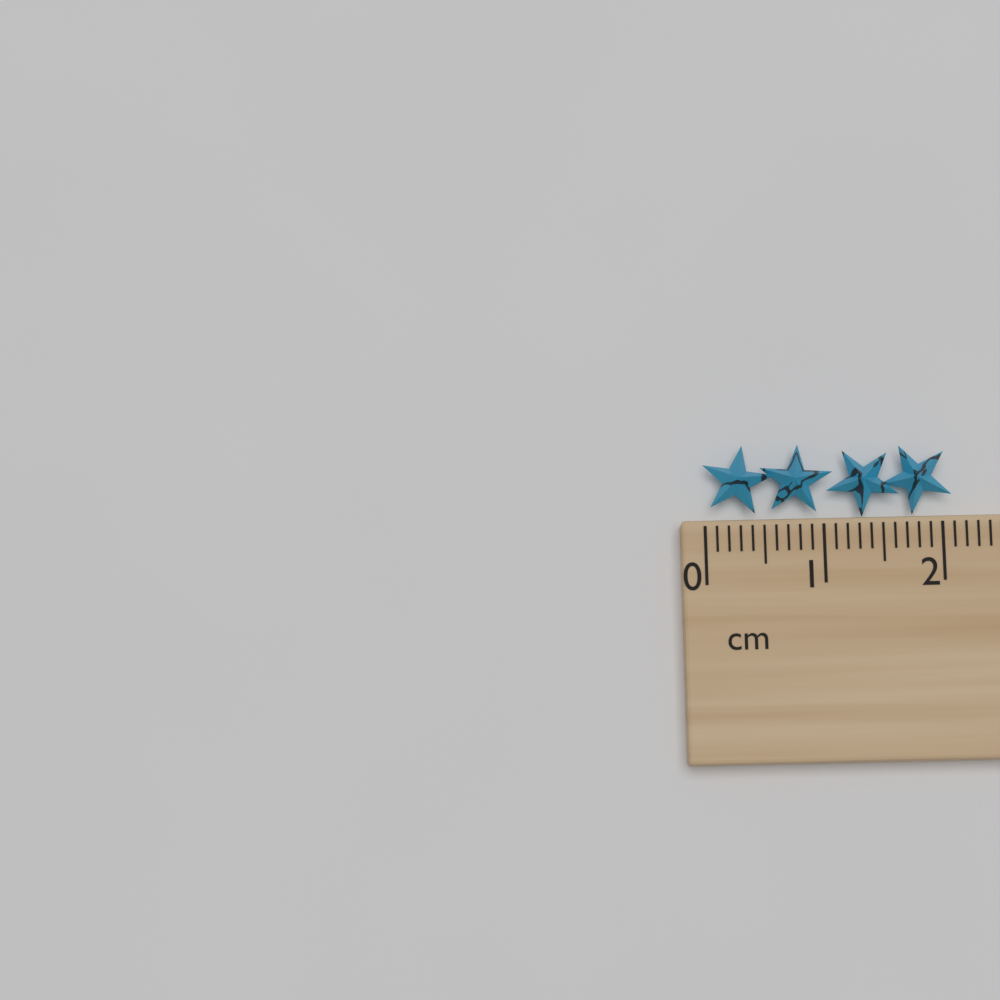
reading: 2.1 cm
